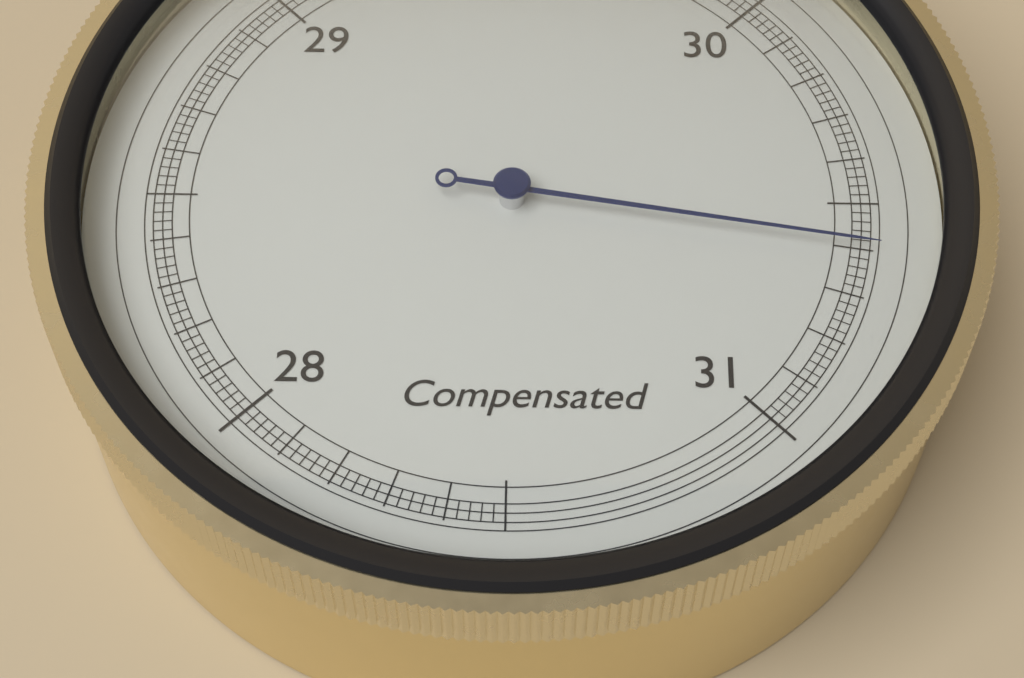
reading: 30.60 inHg
